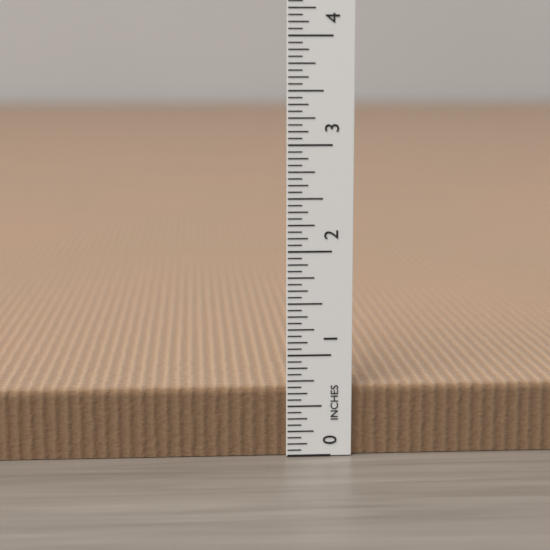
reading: 0.6875 in
